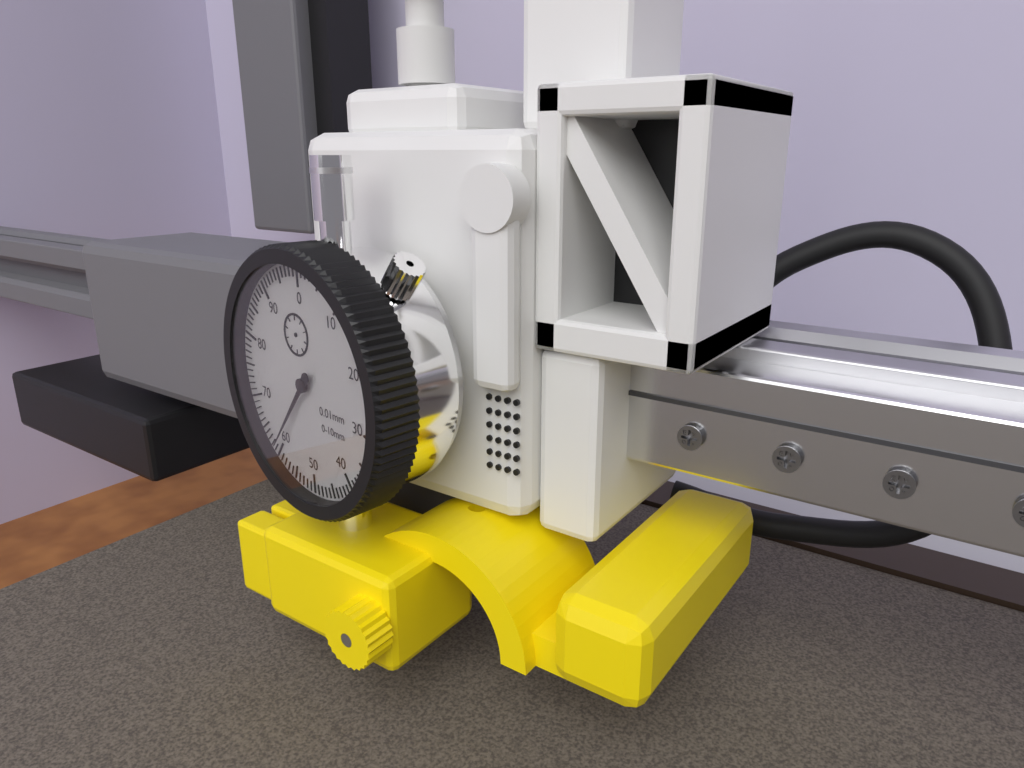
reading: 61 0.01mm
